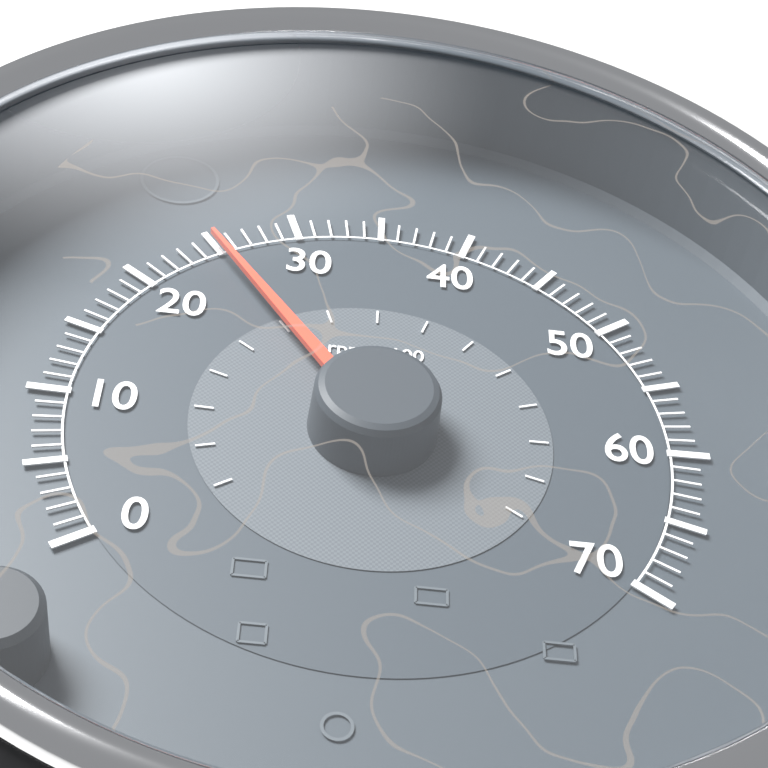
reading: 2500 rpm
